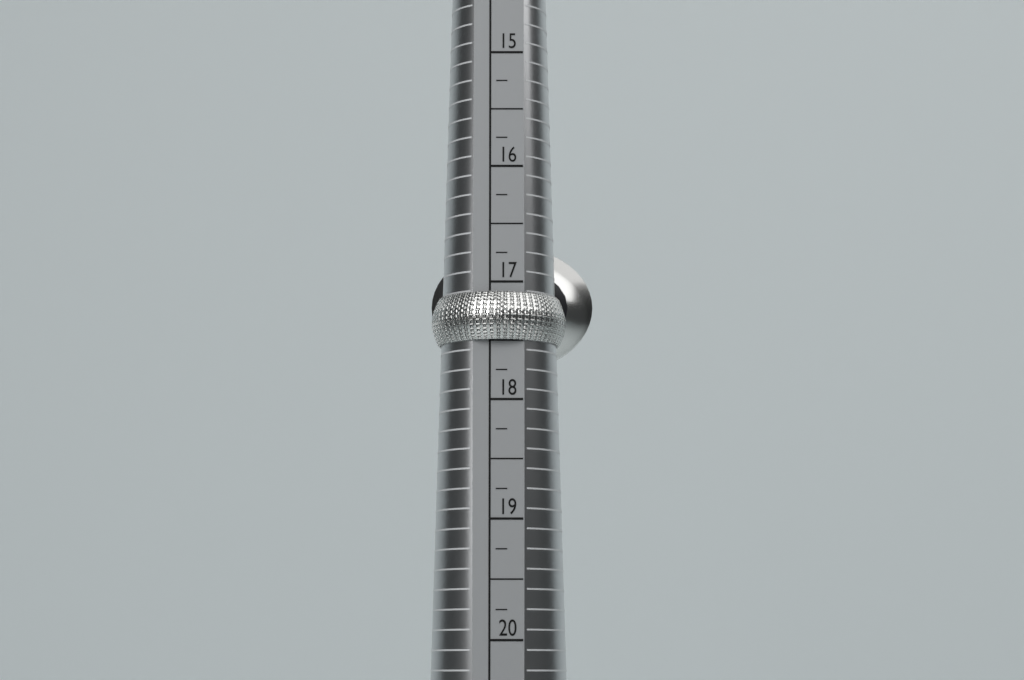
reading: 17.50 (no unit)
